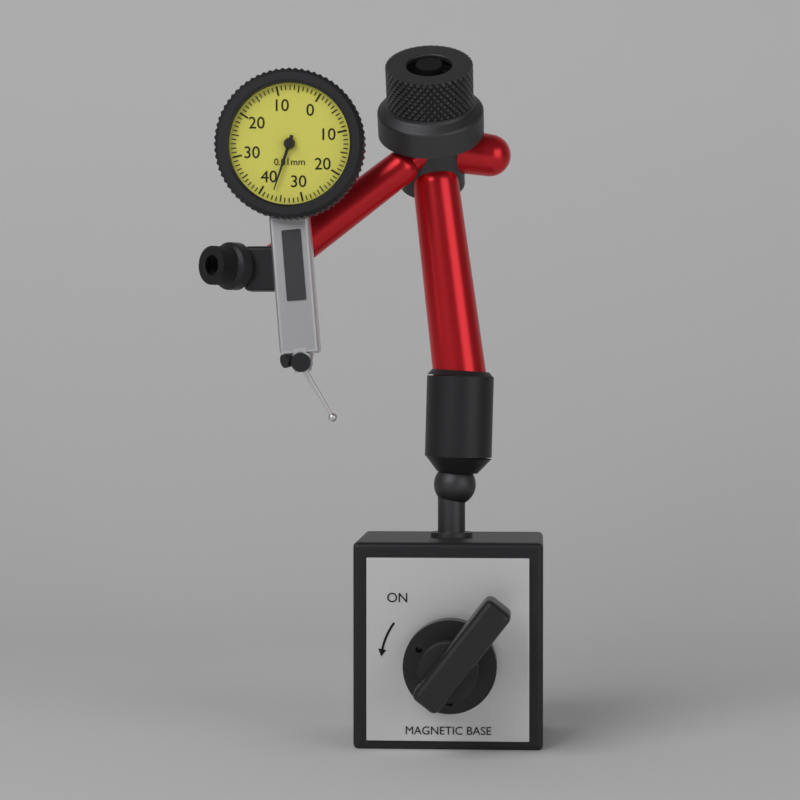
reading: 0.37 mm
